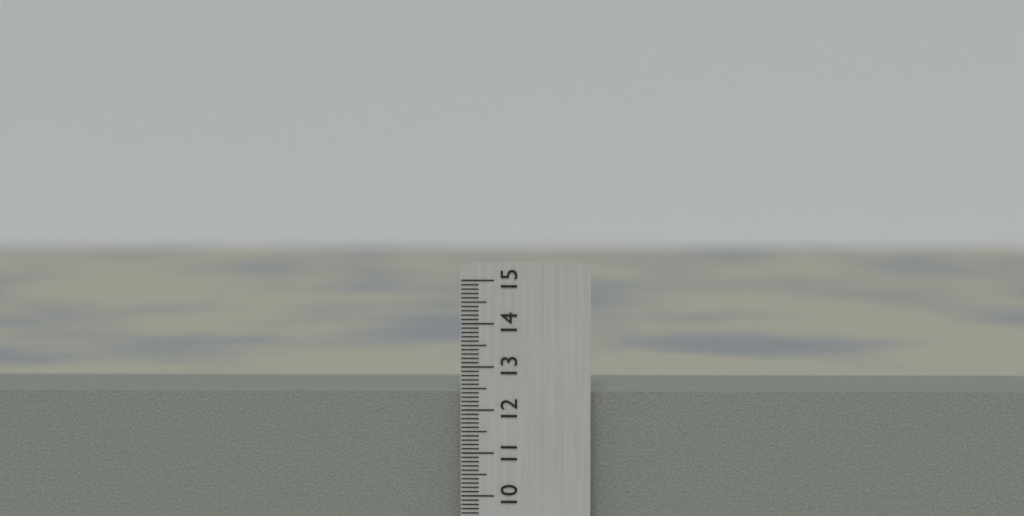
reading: 12.4 cm
